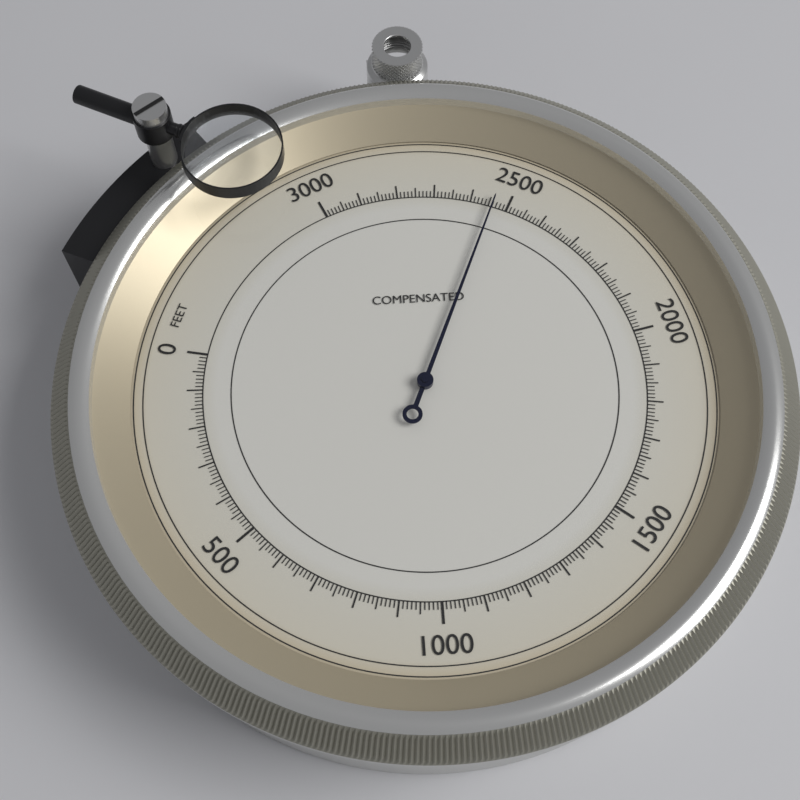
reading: 2540 feet
